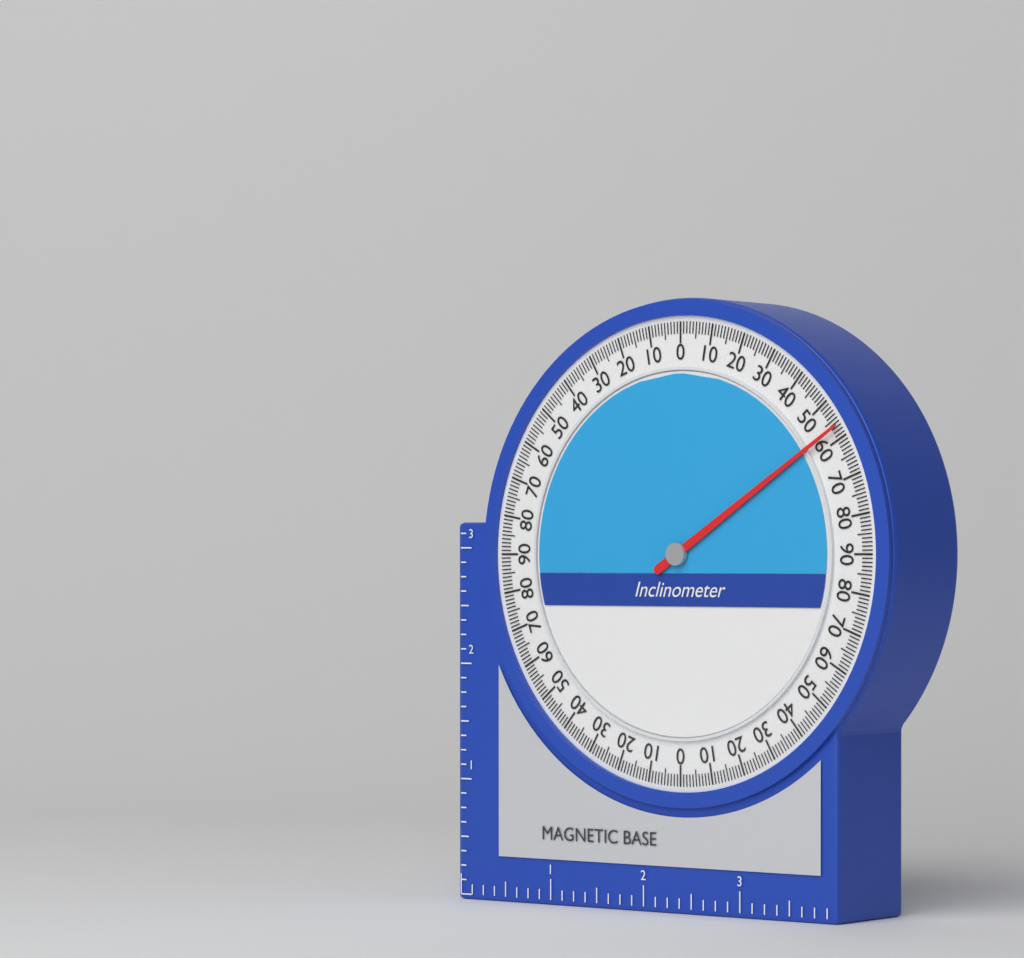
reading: 57 (no unit)
